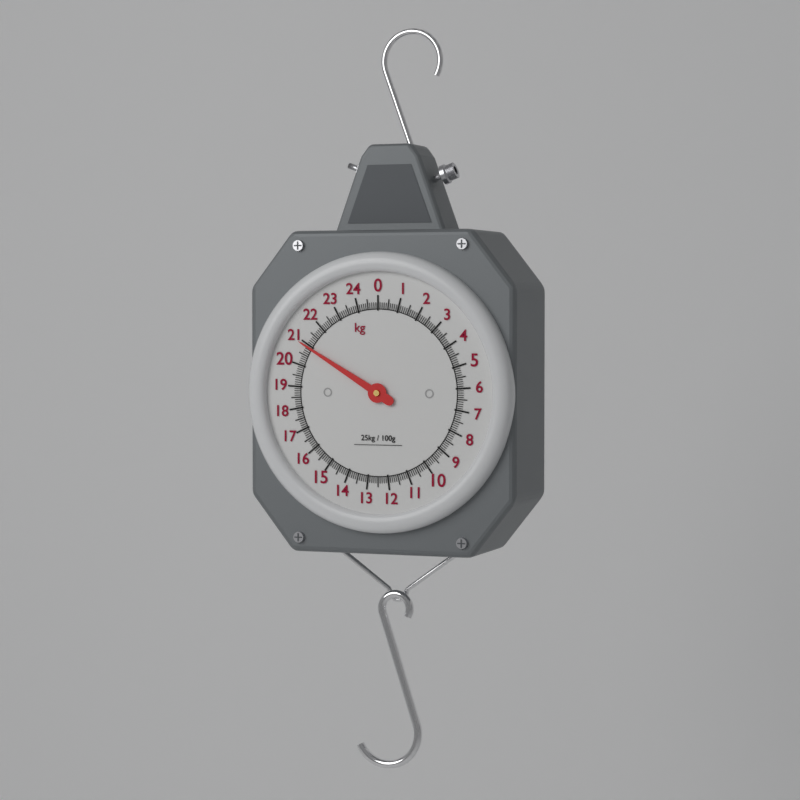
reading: 20.9 kg
